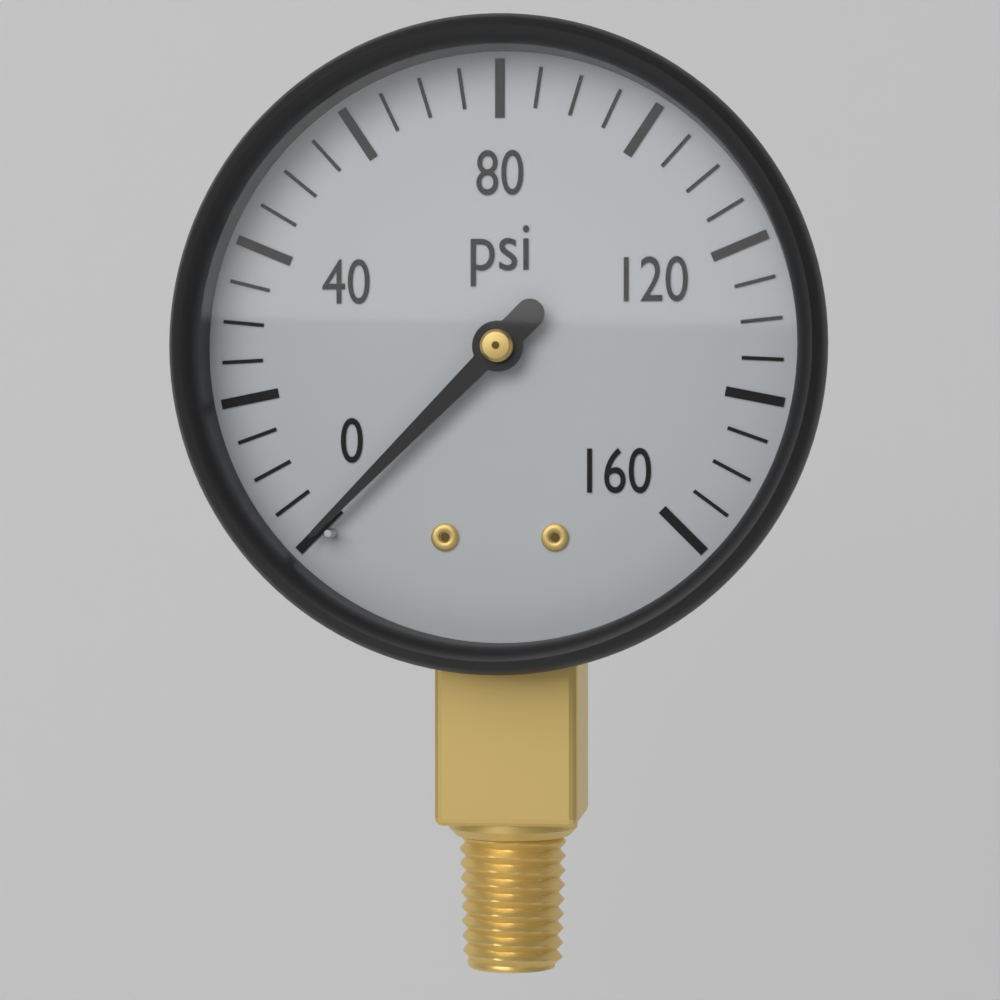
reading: 0 psi
